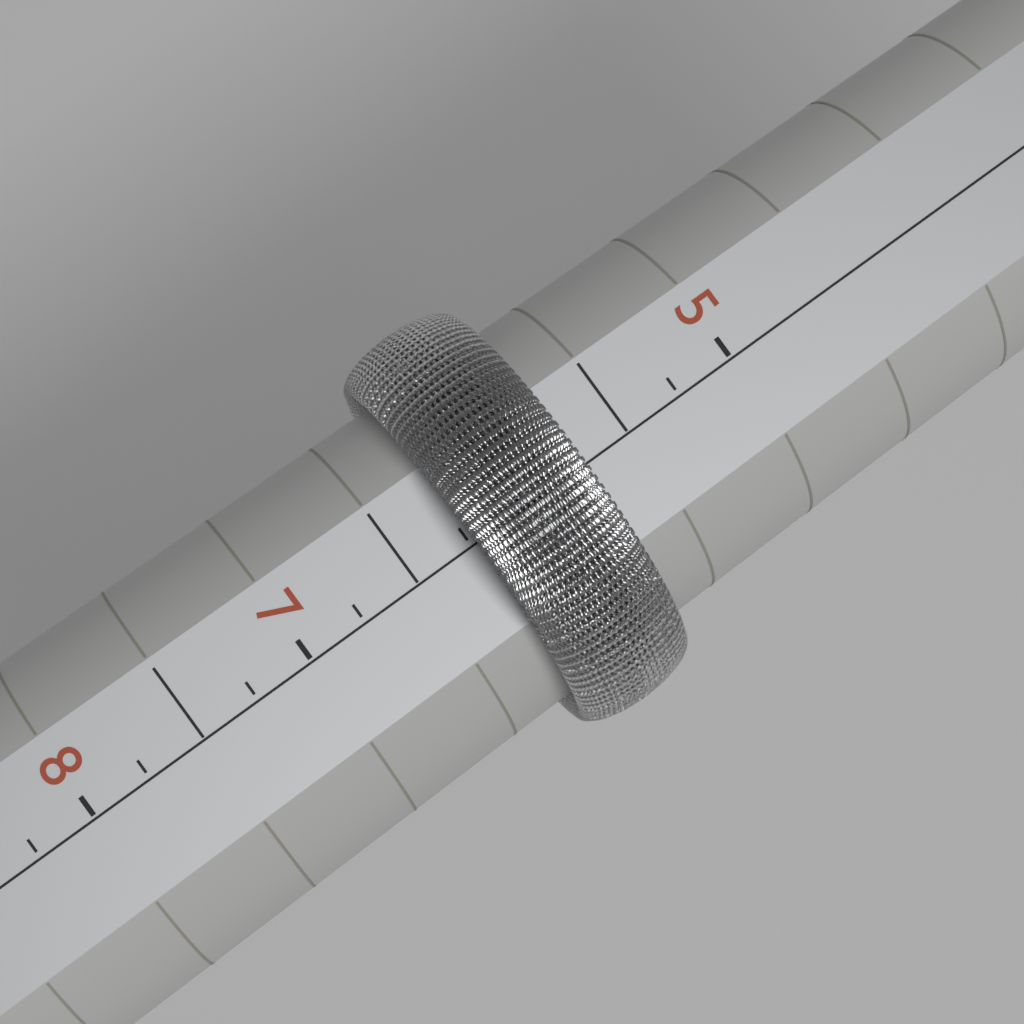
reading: 6.25 (no unit)
